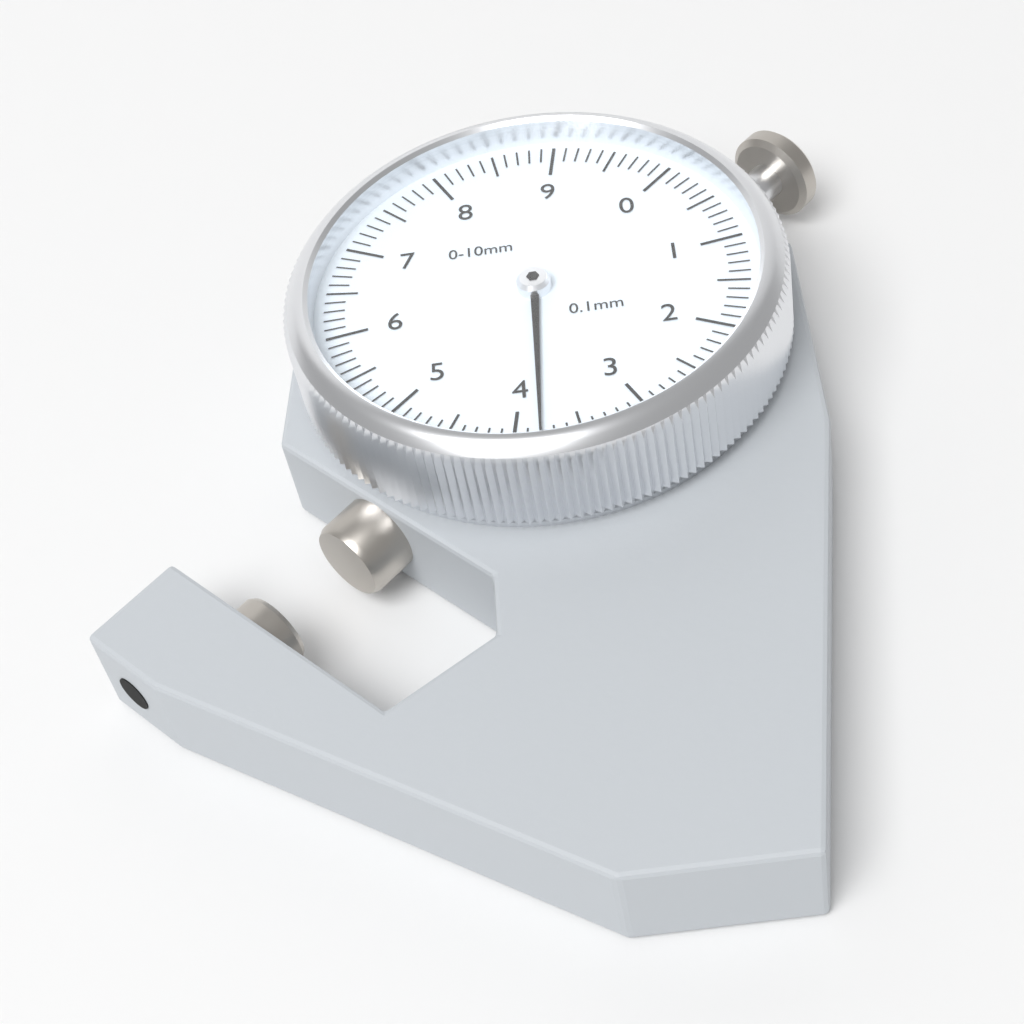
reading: 3.8 mm
